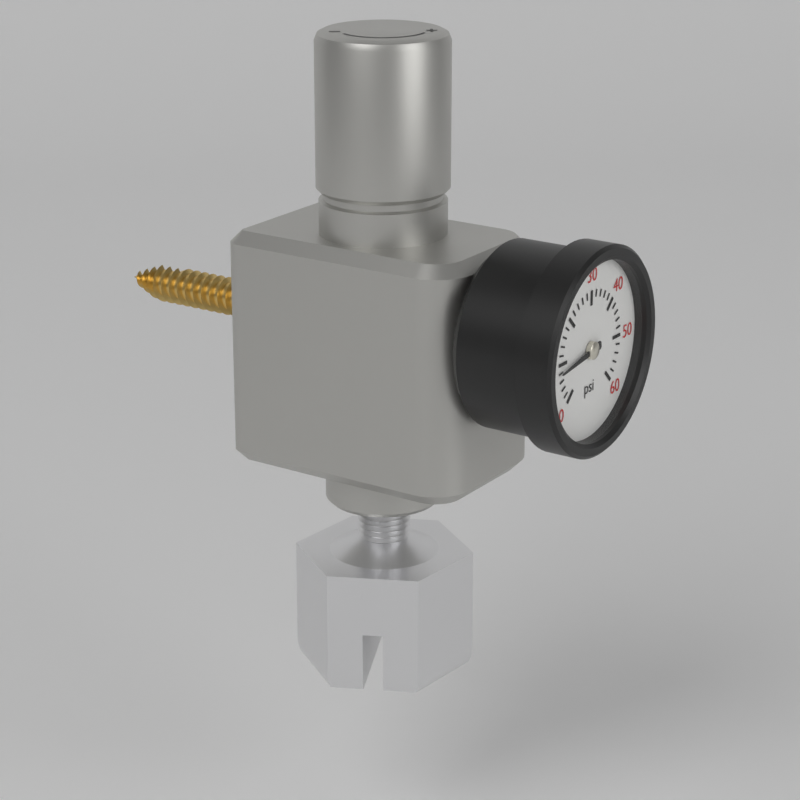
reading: 8 psi
